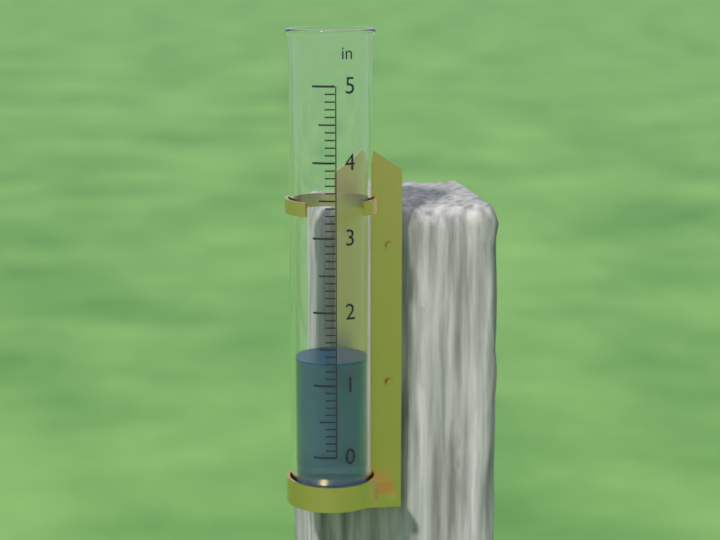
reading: 1.3 in
